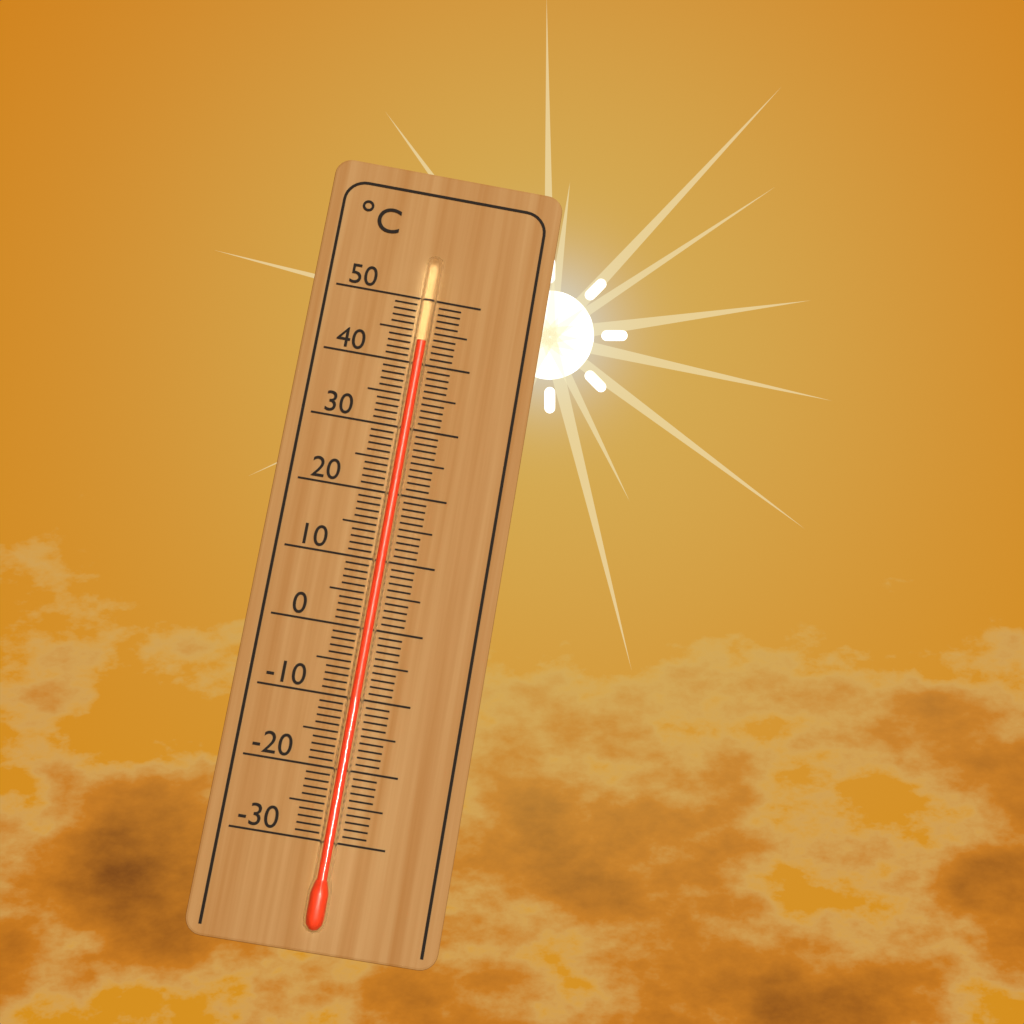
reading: 43 °C
